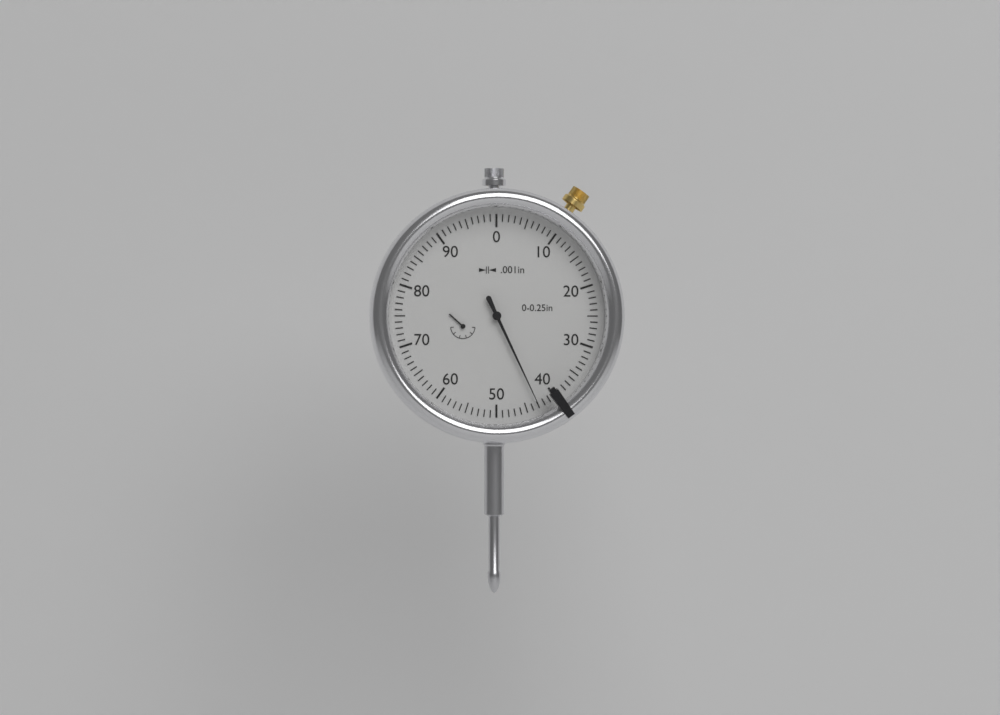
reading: 0.043 in
